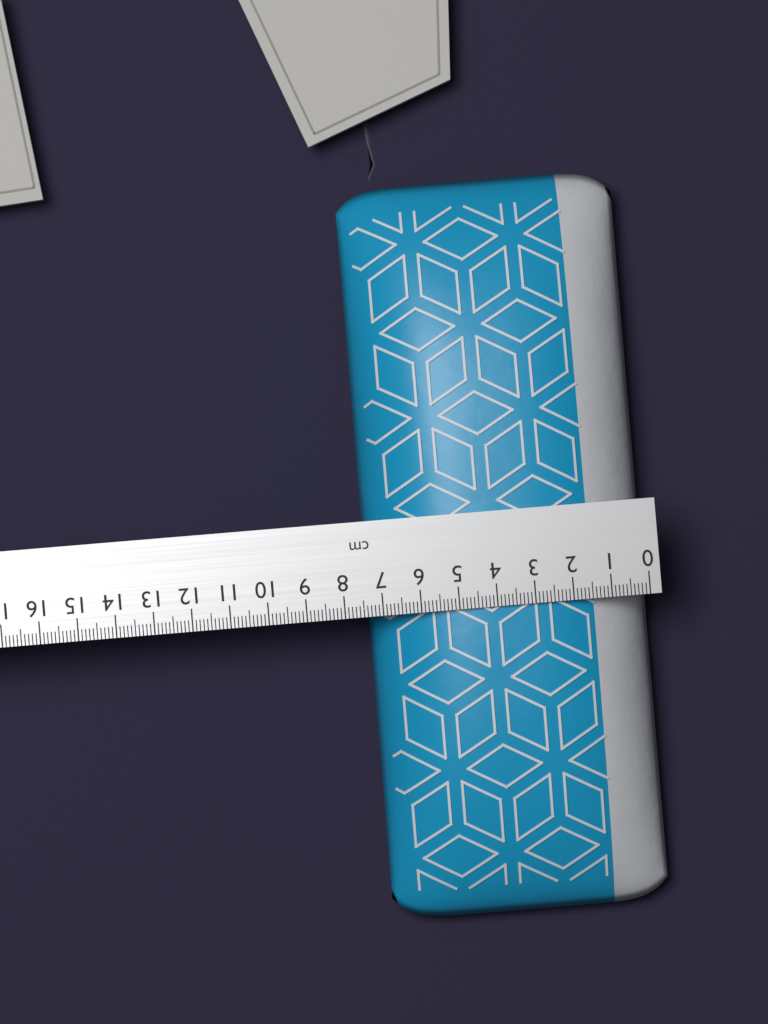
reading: 7.4 cm
